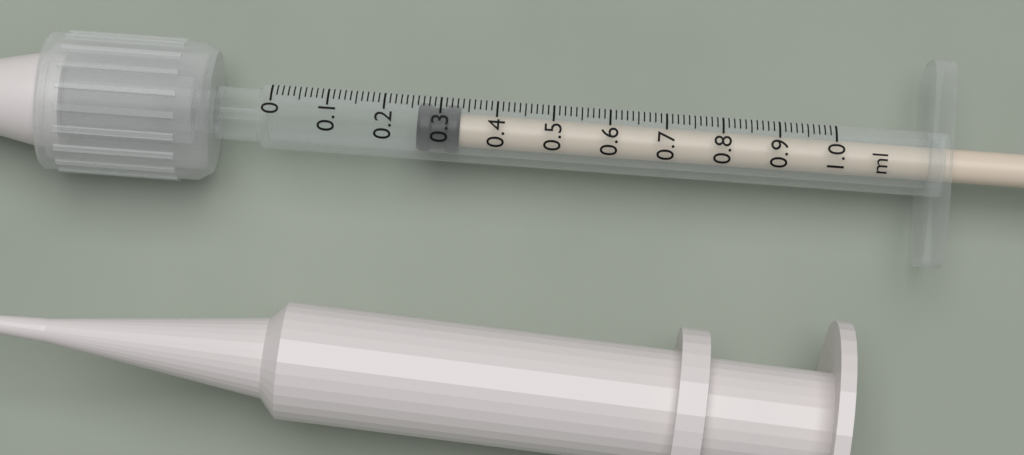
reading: 0.26 ml
